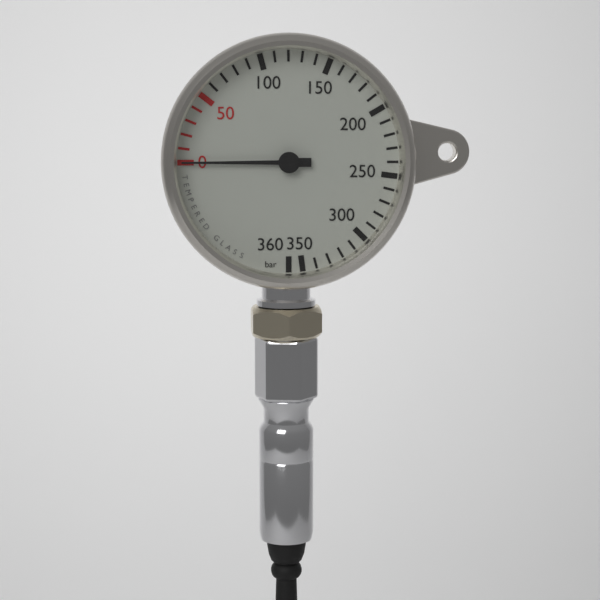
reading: 0 bar
